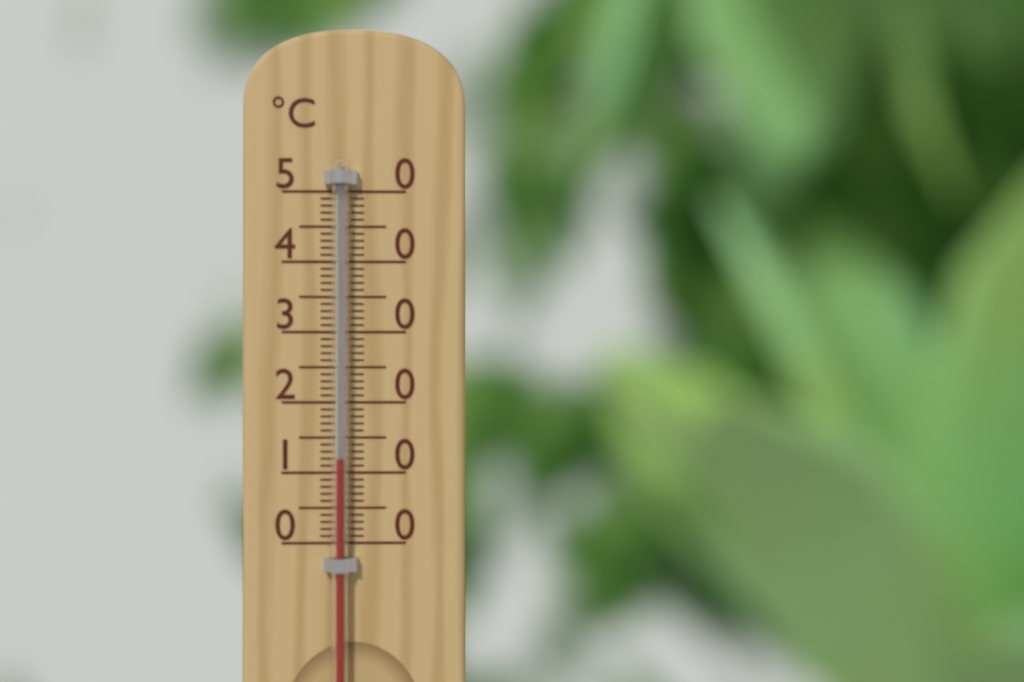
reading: 12 °C
